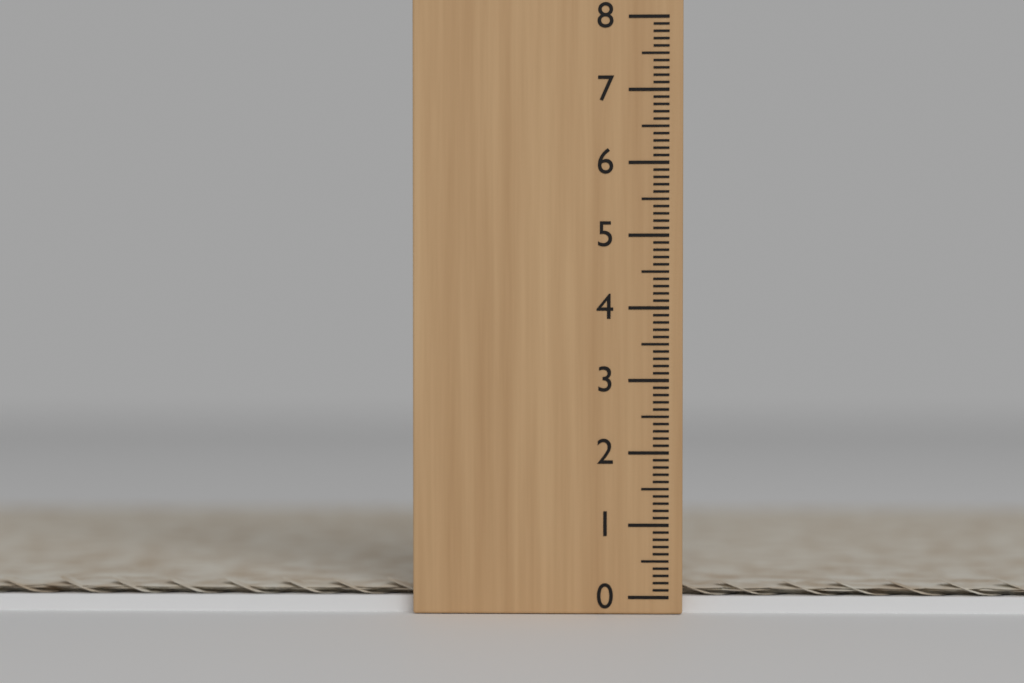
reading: 0.2 (no unit)
